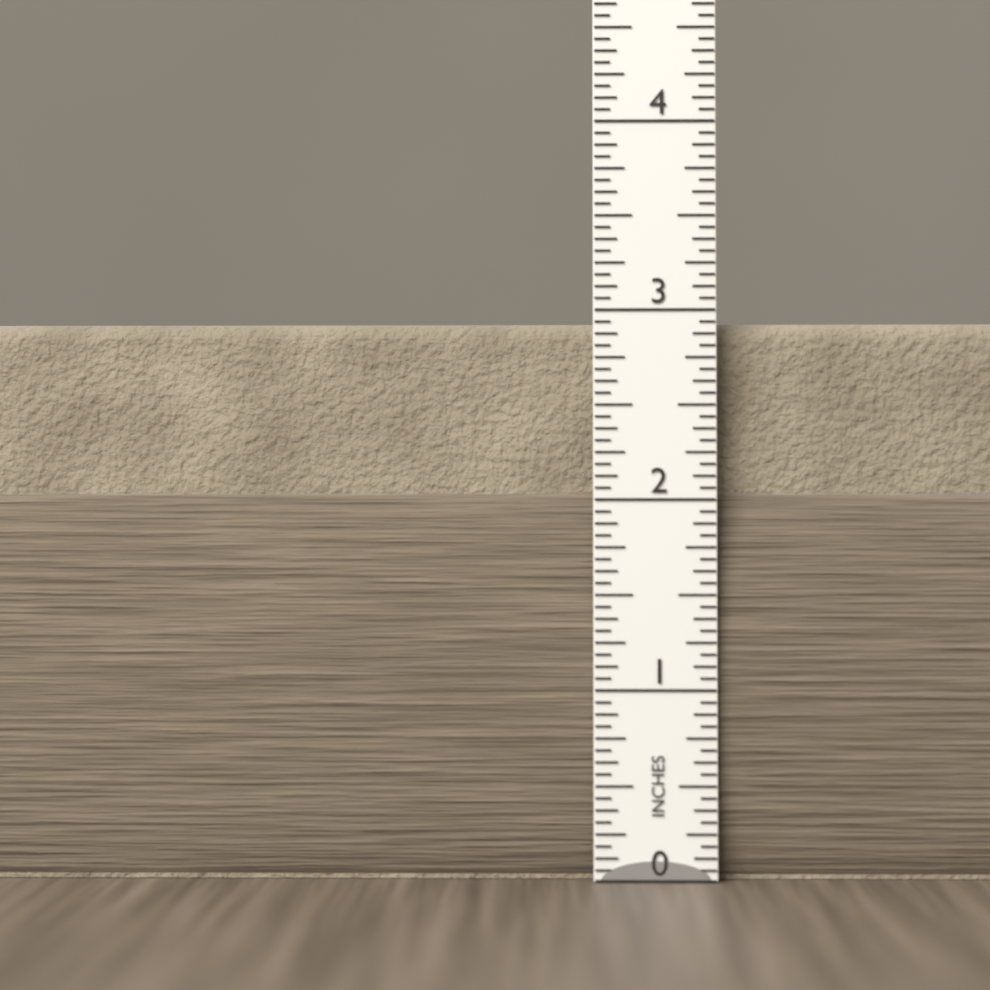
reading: 2.9375 in
